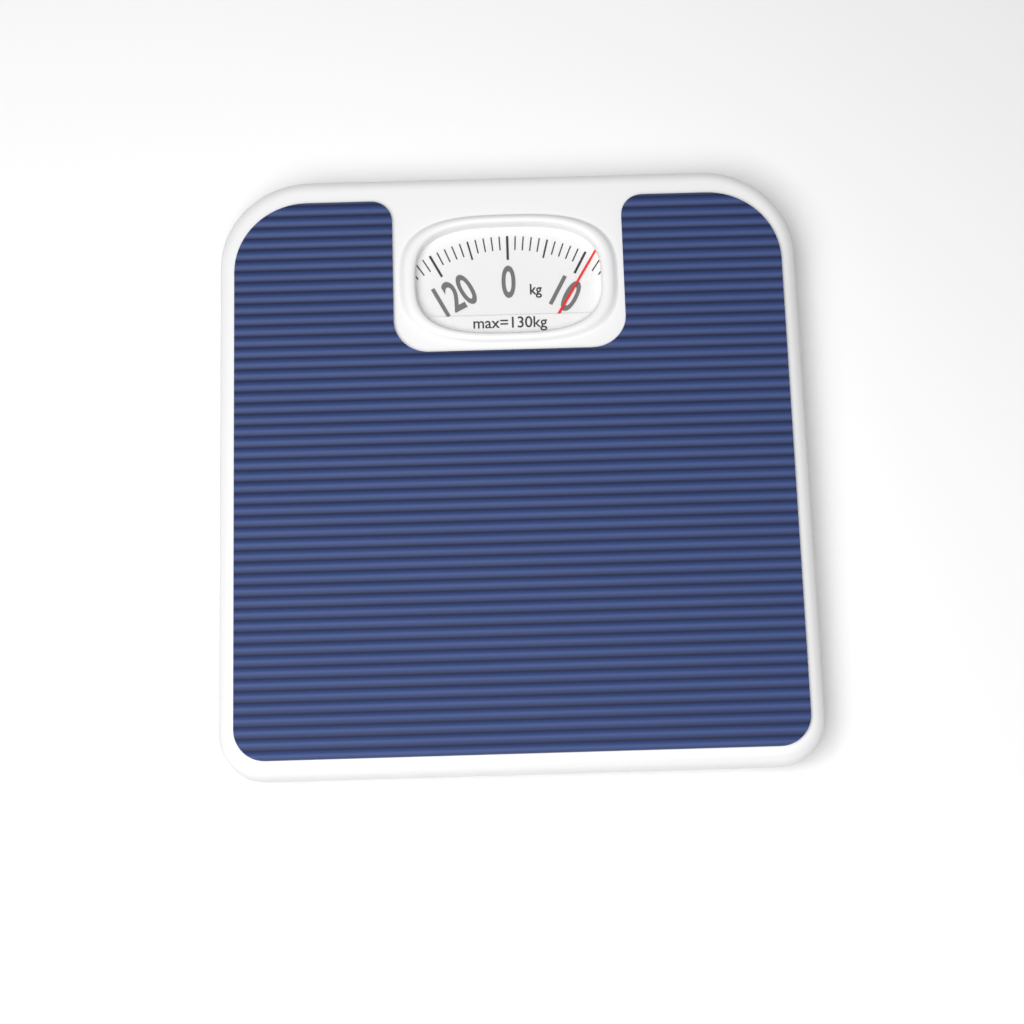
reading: 11 kg
